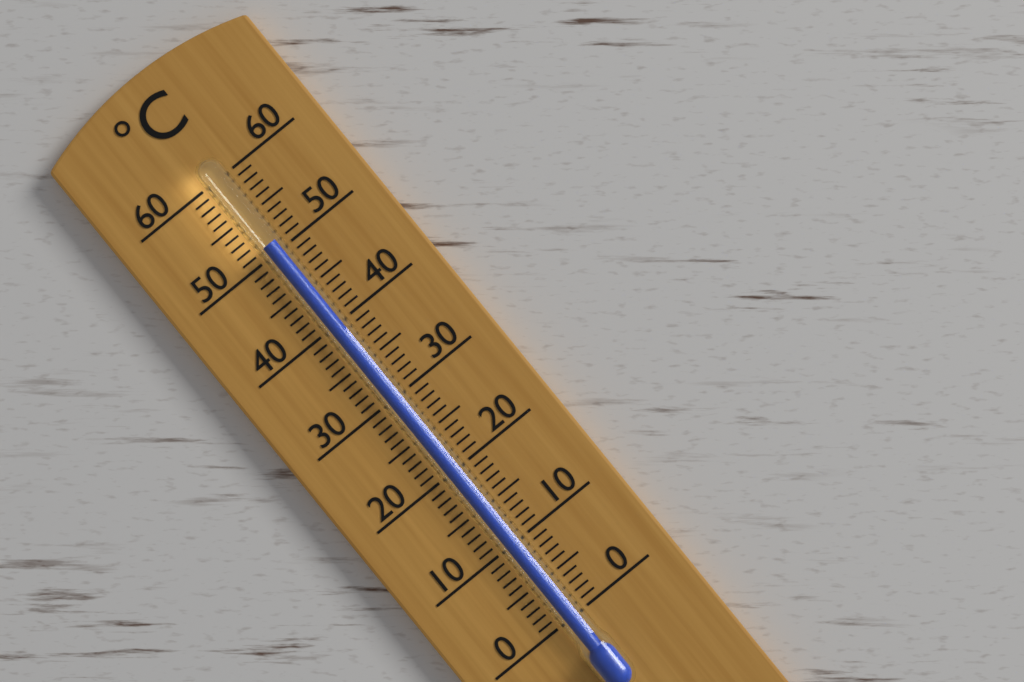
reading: 51 °C
